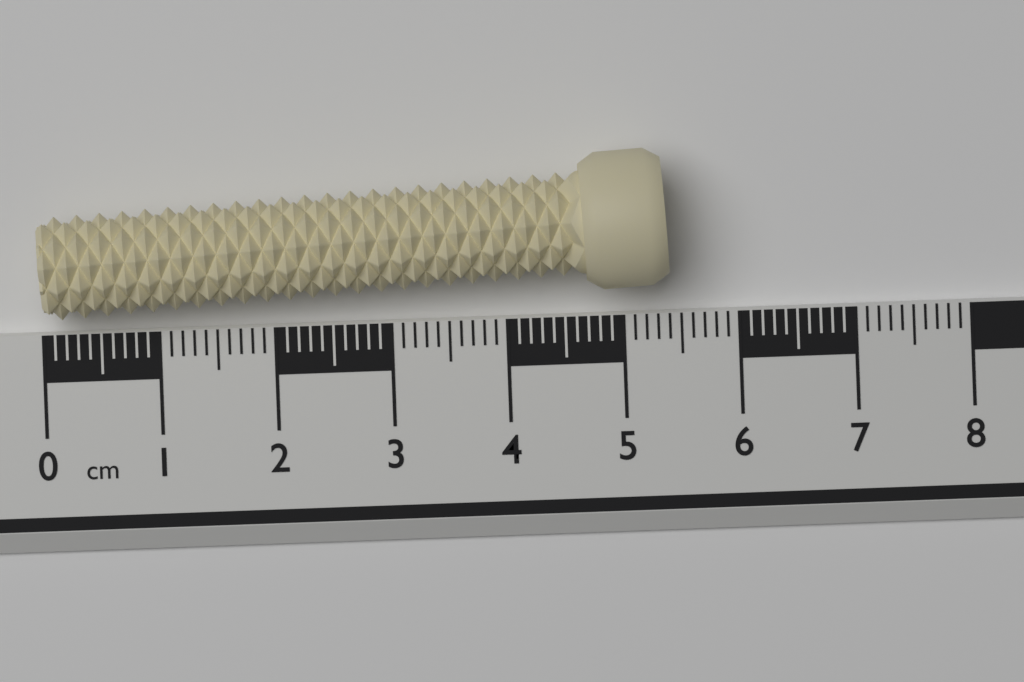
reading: 5.4 cm
